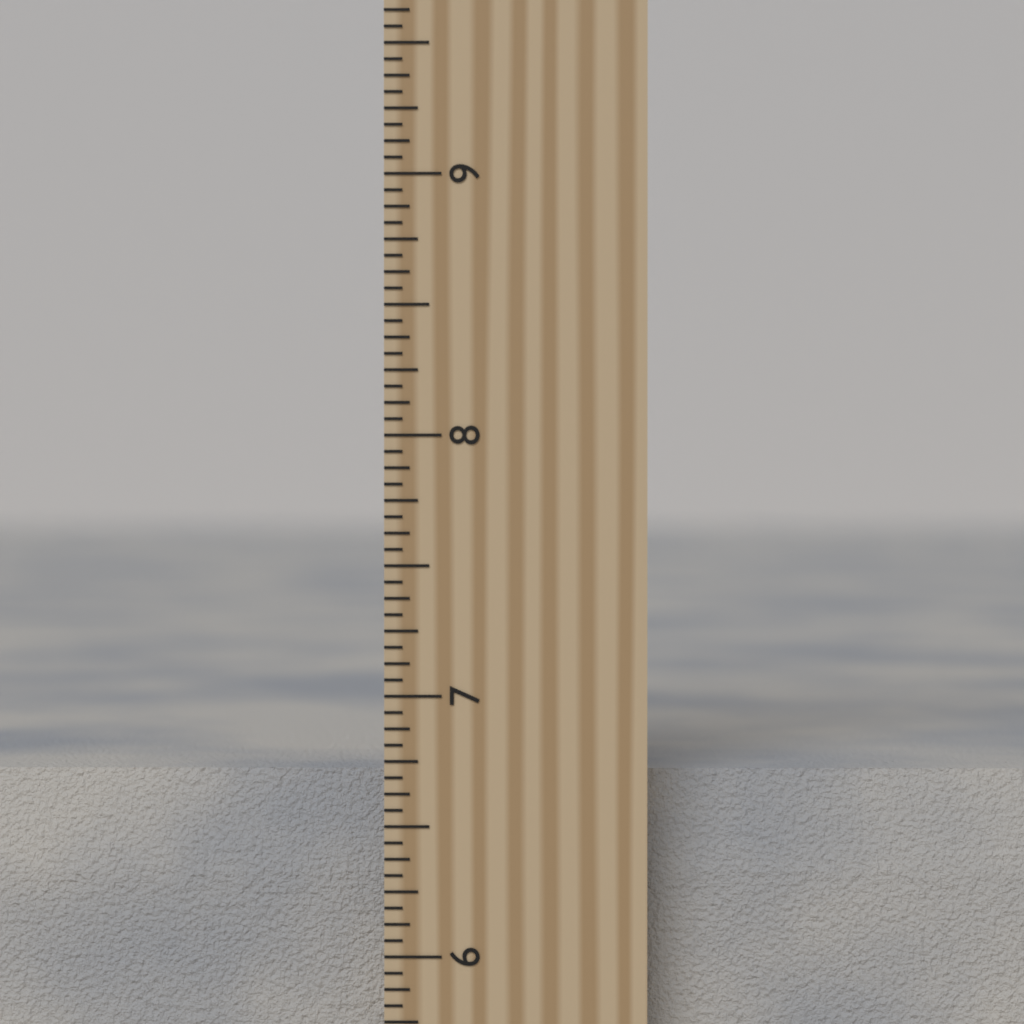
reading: 6.6875 inch
